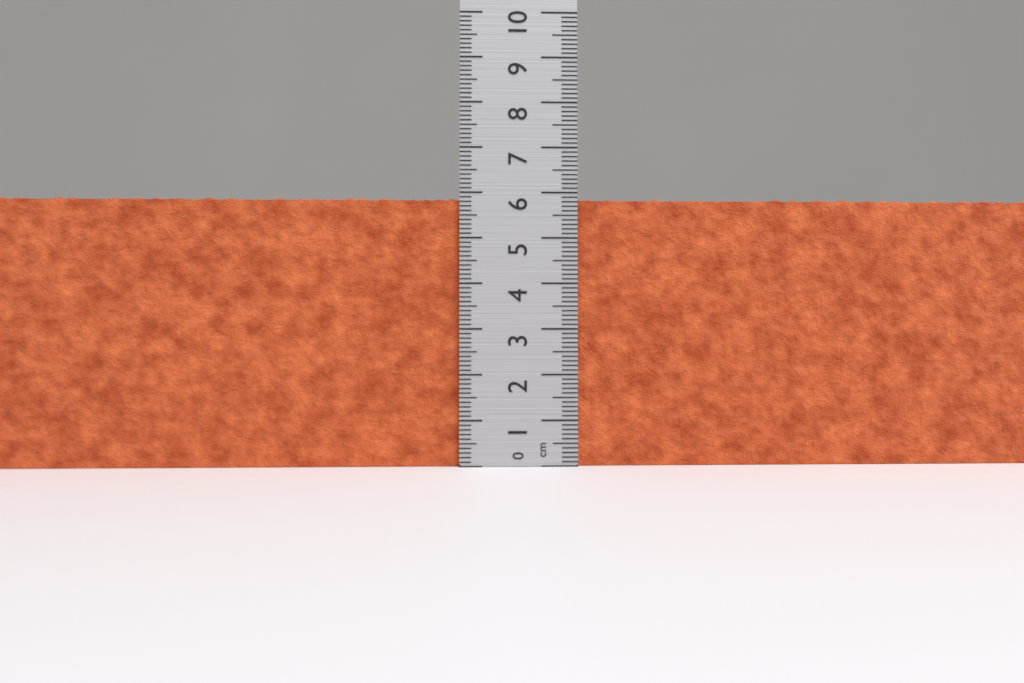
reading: 5.9 cm
